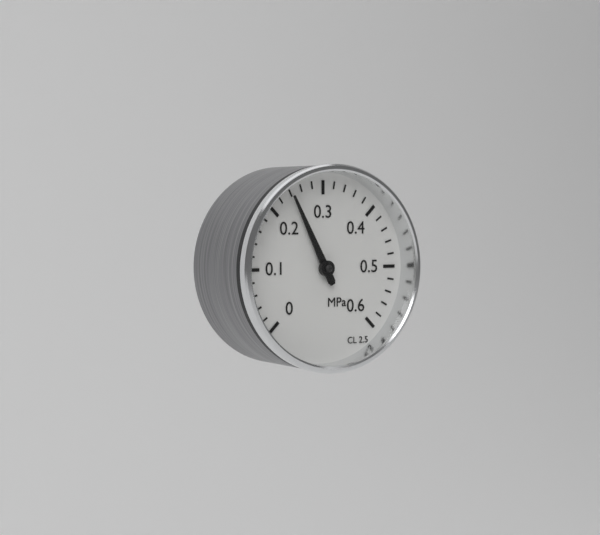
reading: 0.24 MPa
